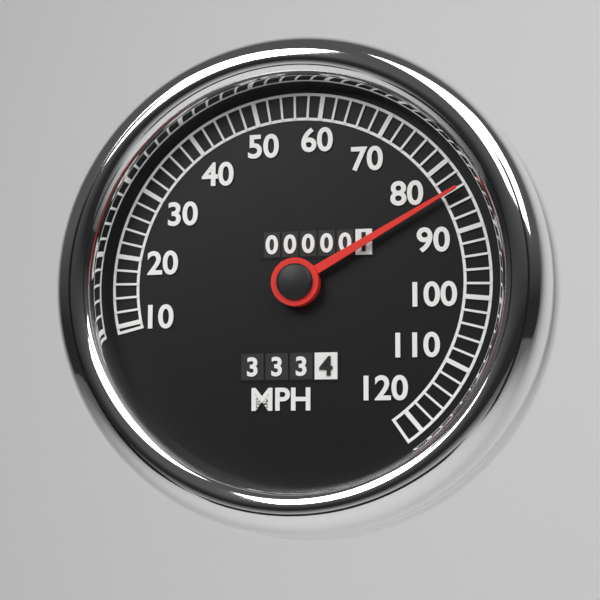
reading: 84 MPH
